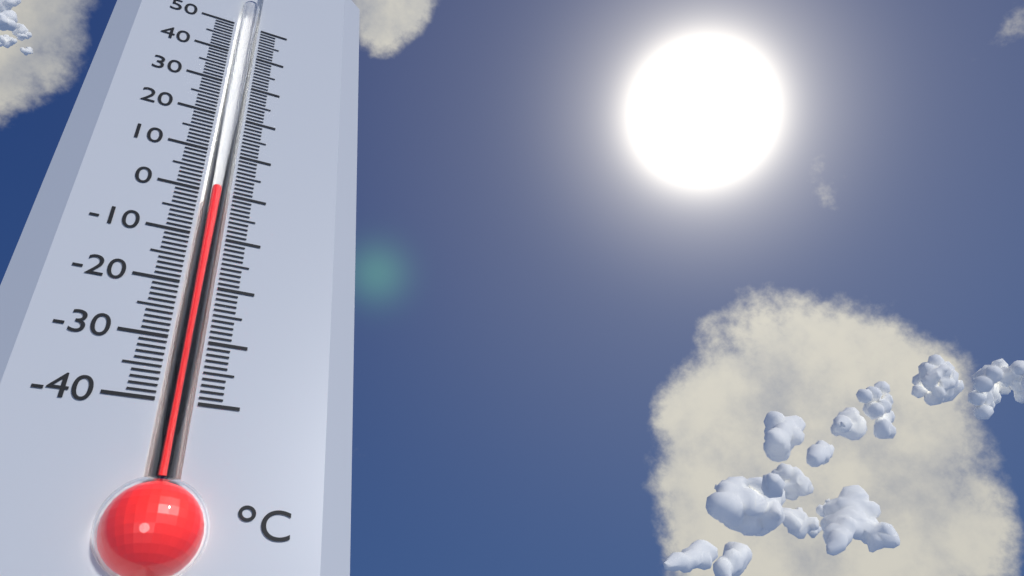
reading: 1 °C
